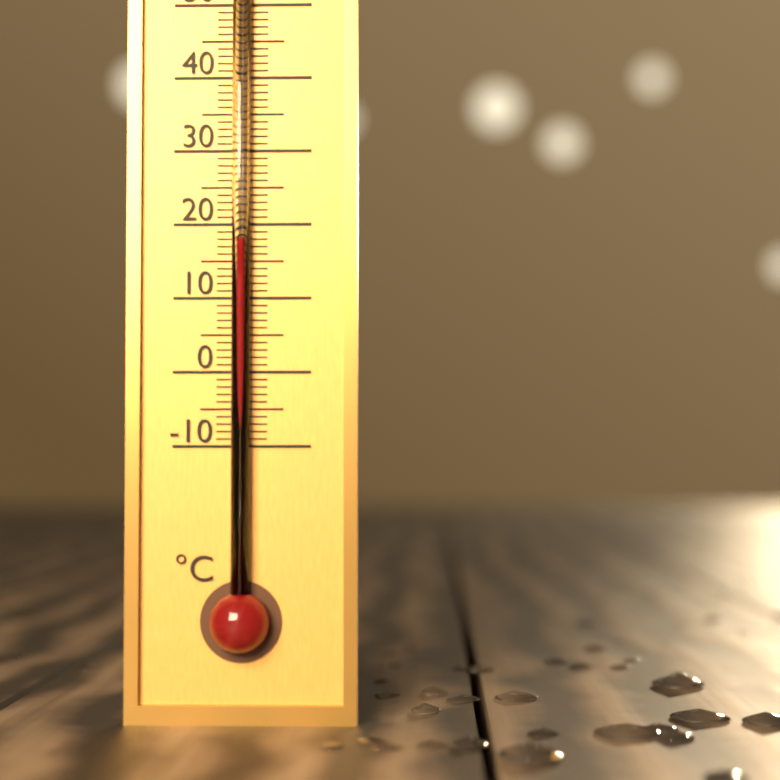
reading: 18 °C
